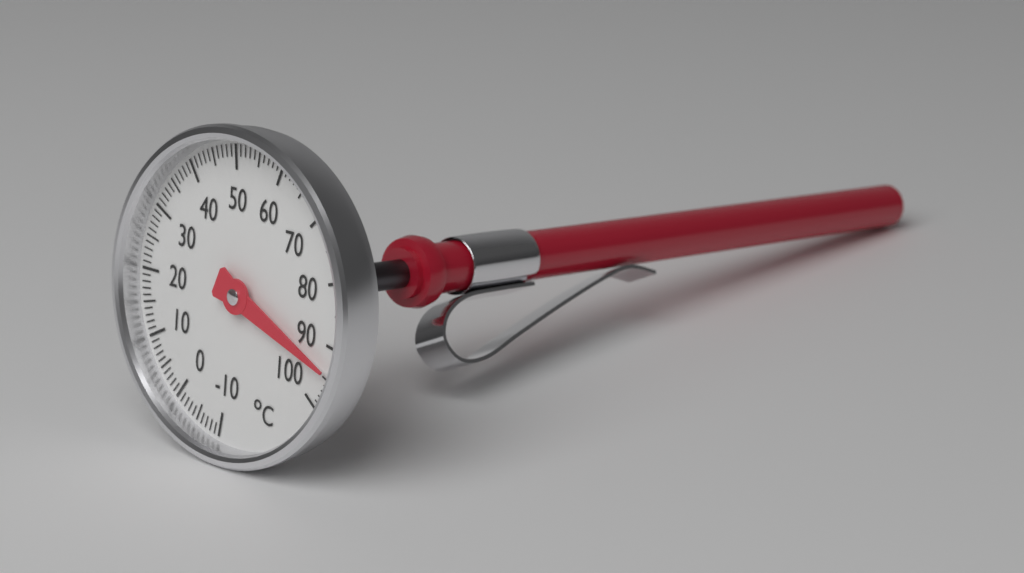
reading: 94 °C
